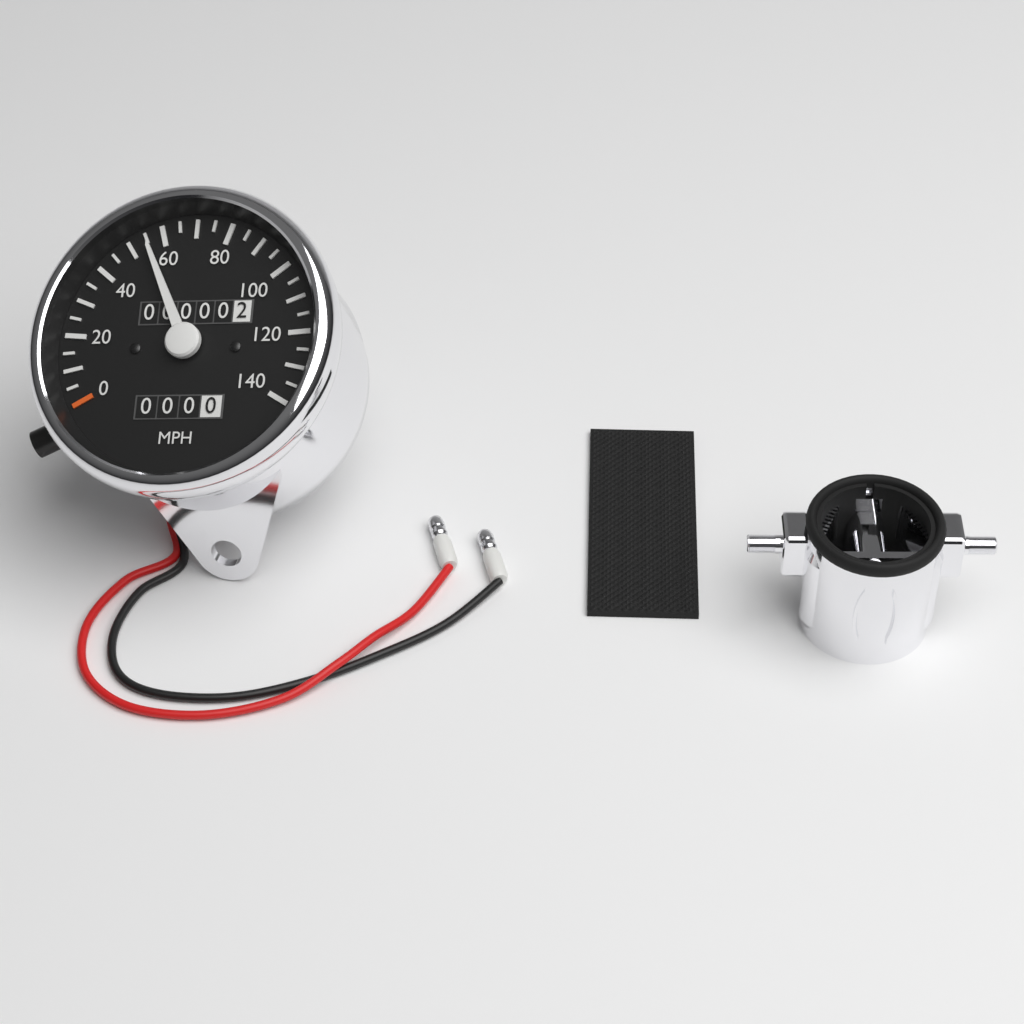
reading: 55 MPH
